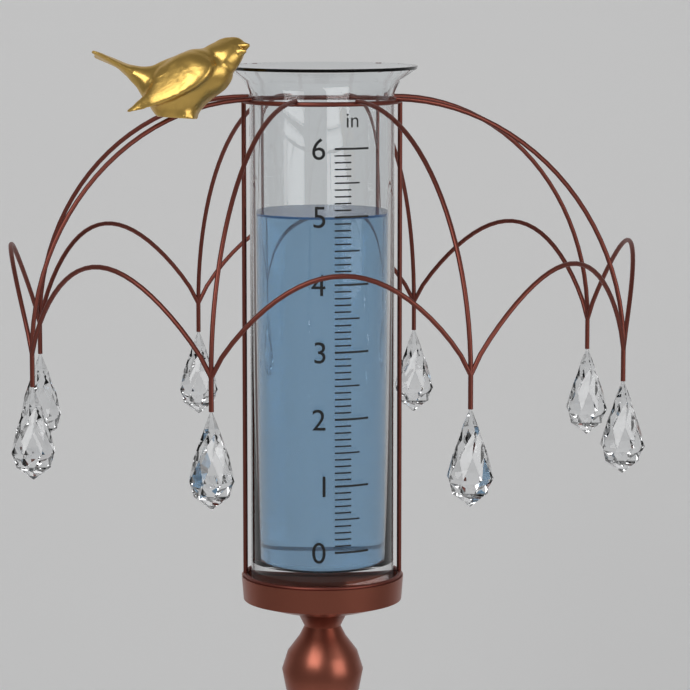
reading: 5.0 in
